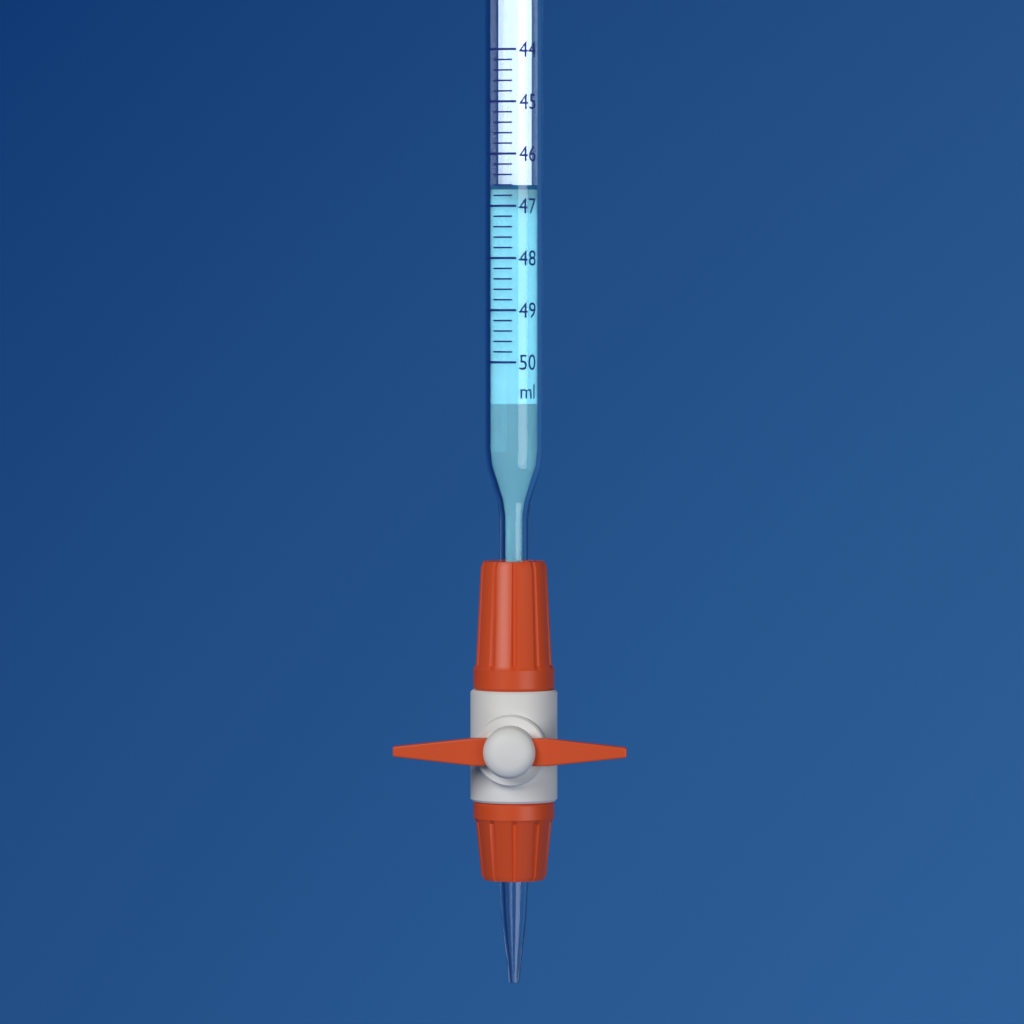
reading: 46.6 ml
